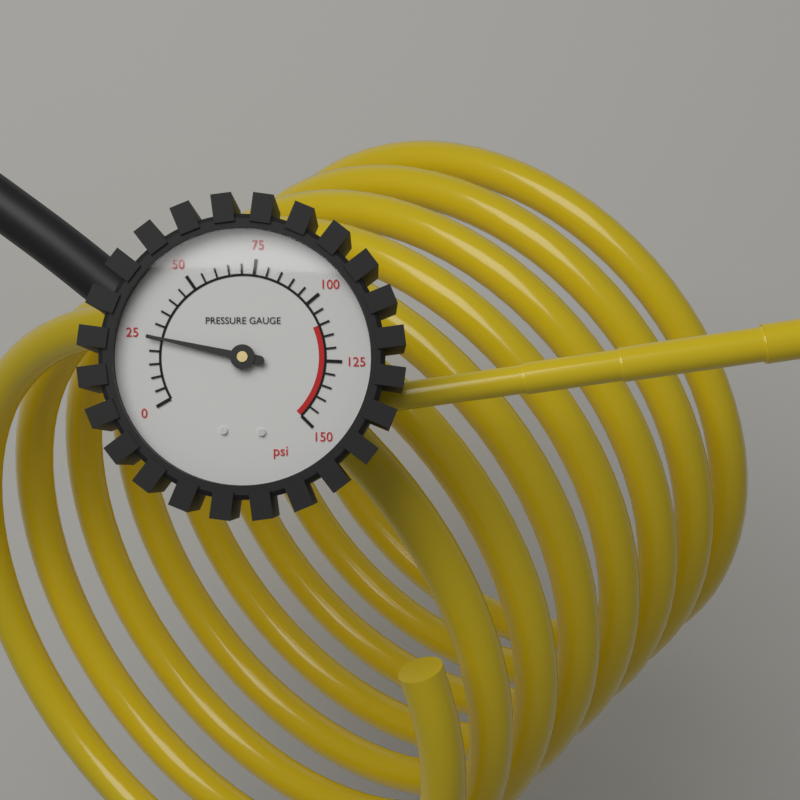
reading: 25 psi
